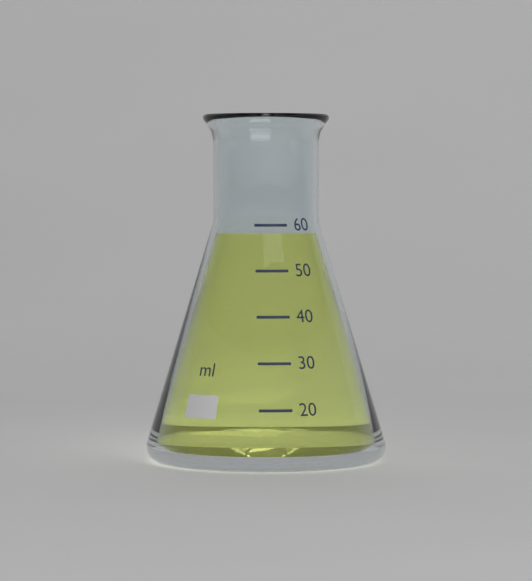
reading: 58 ml
